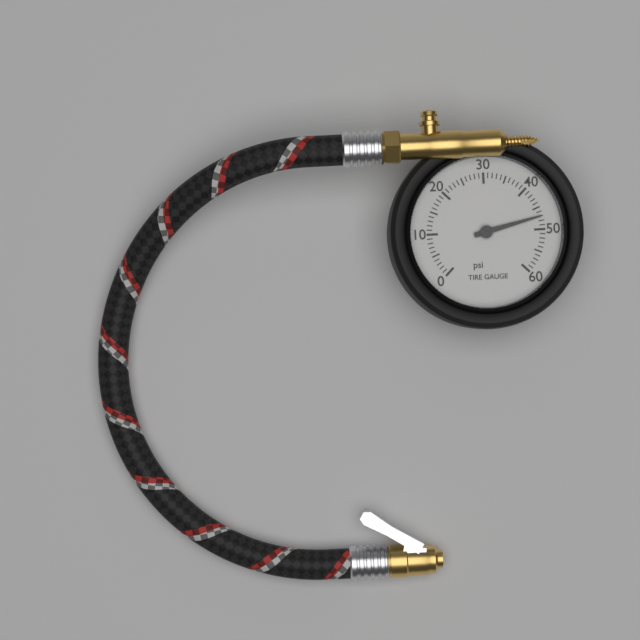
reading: 47 psi
